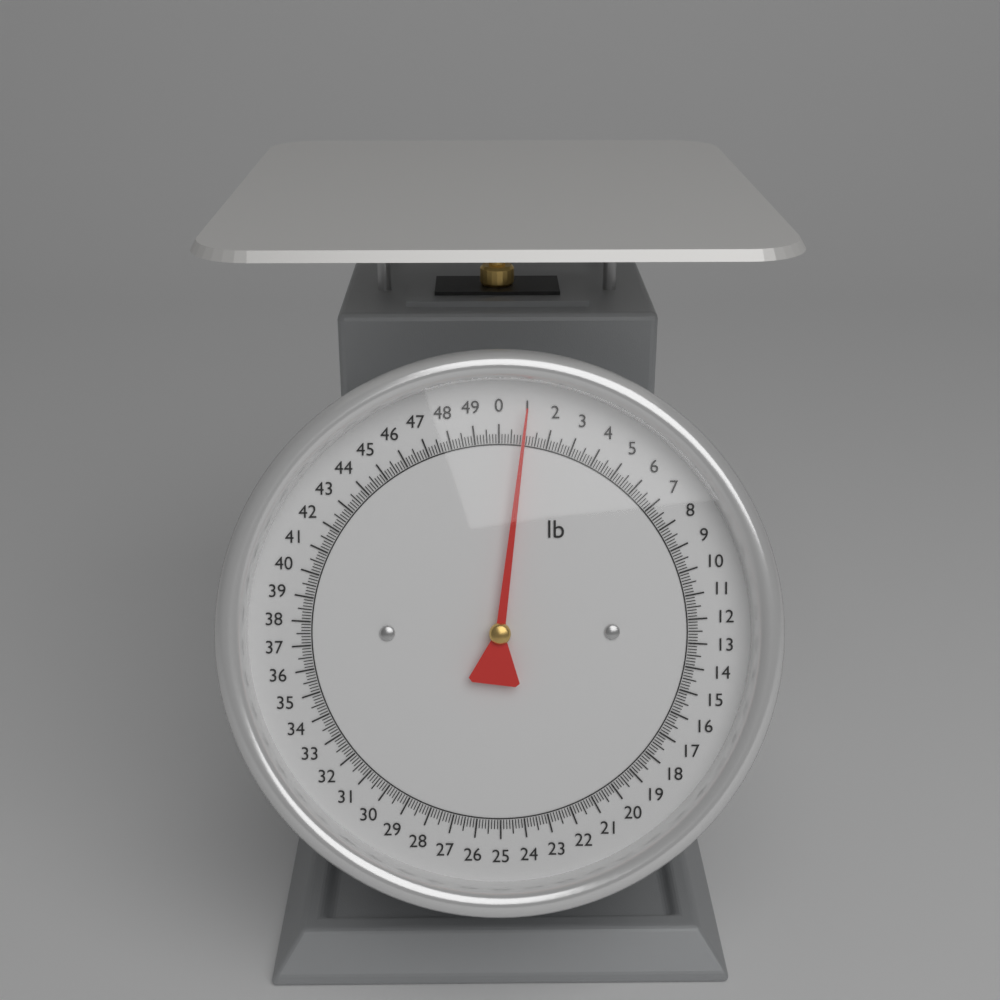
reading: 1.000 lb
